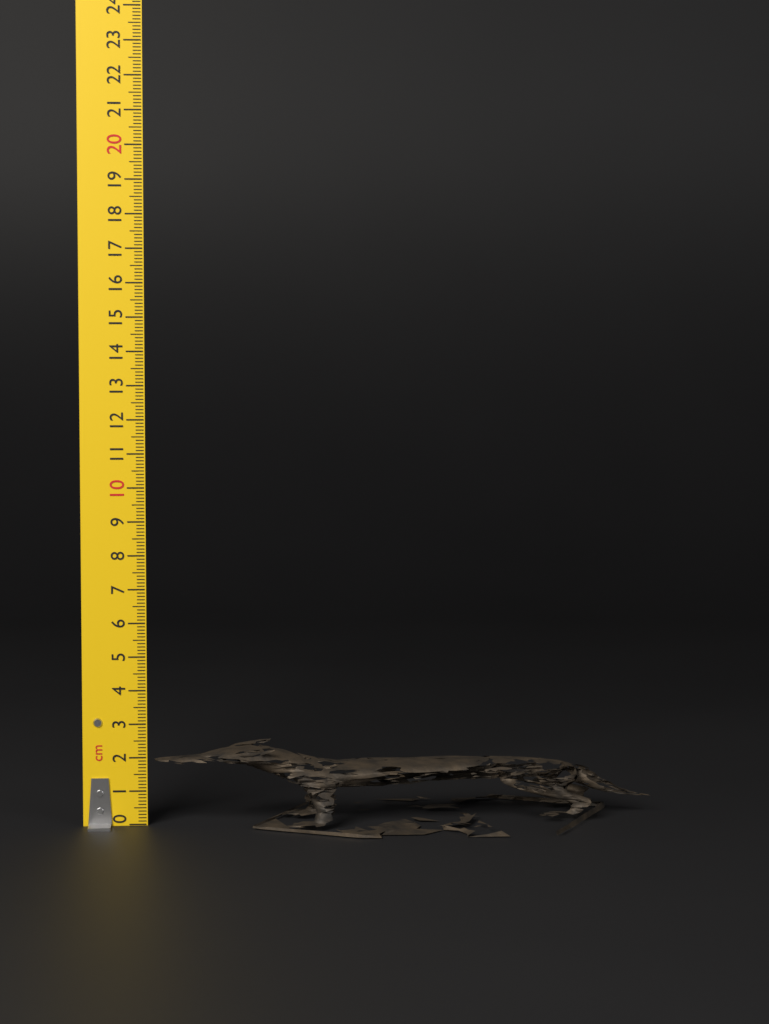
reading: 2.3 cm
